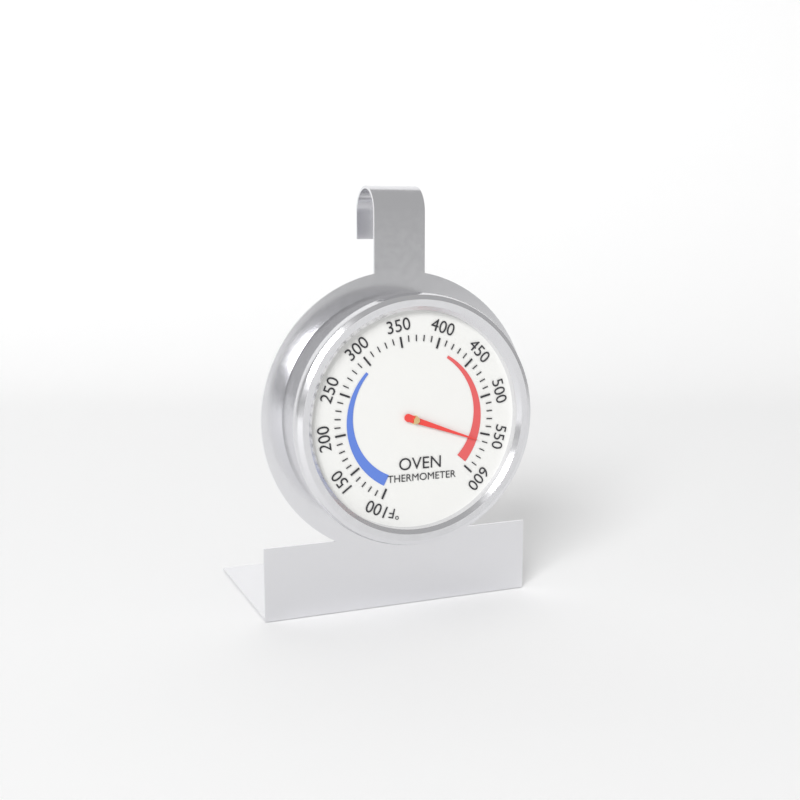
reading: 560 °F
